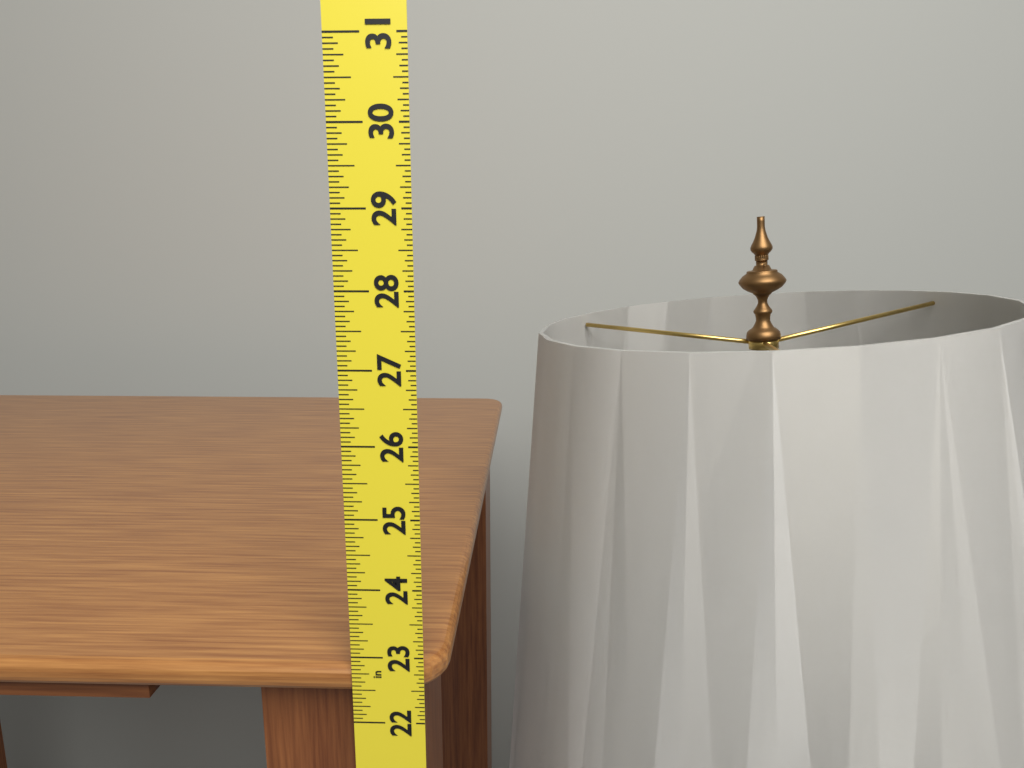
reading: 22.8125 in
